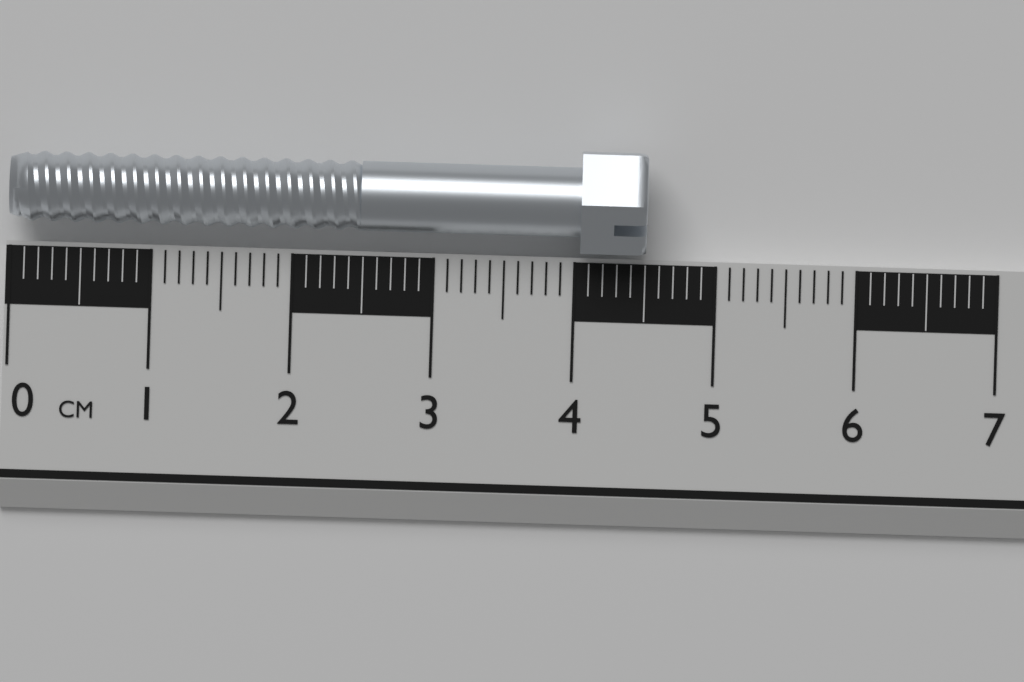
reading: 4.5 cm
